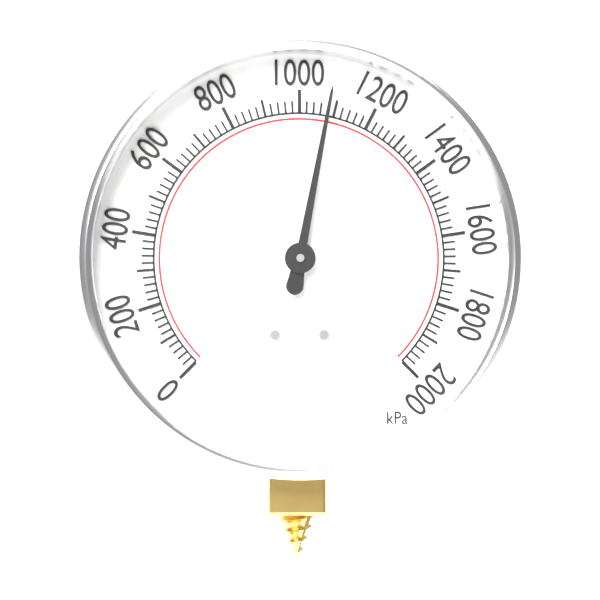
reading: 1080 kPa
